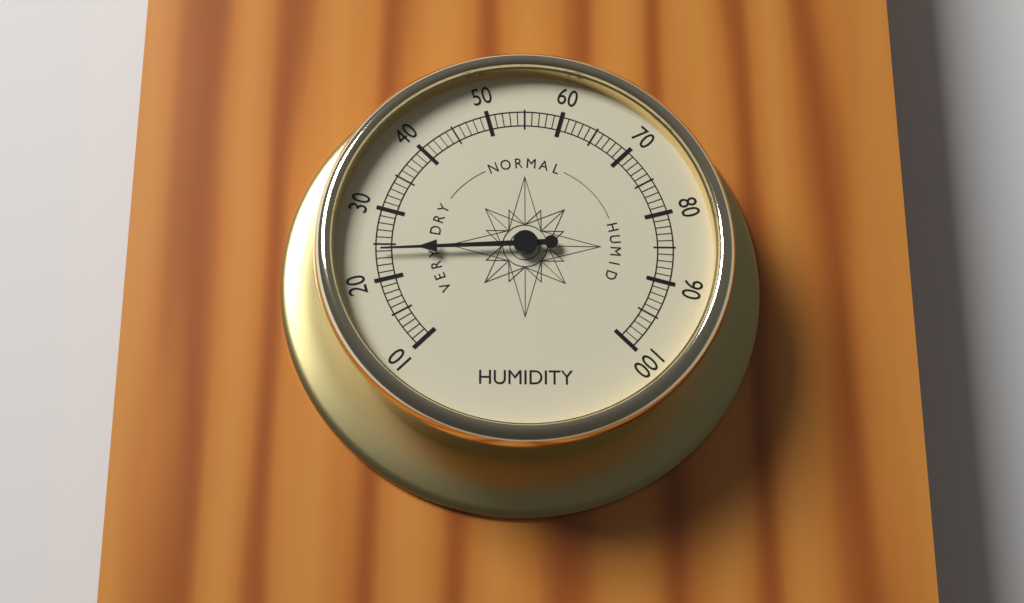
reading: 24 (no unit)
